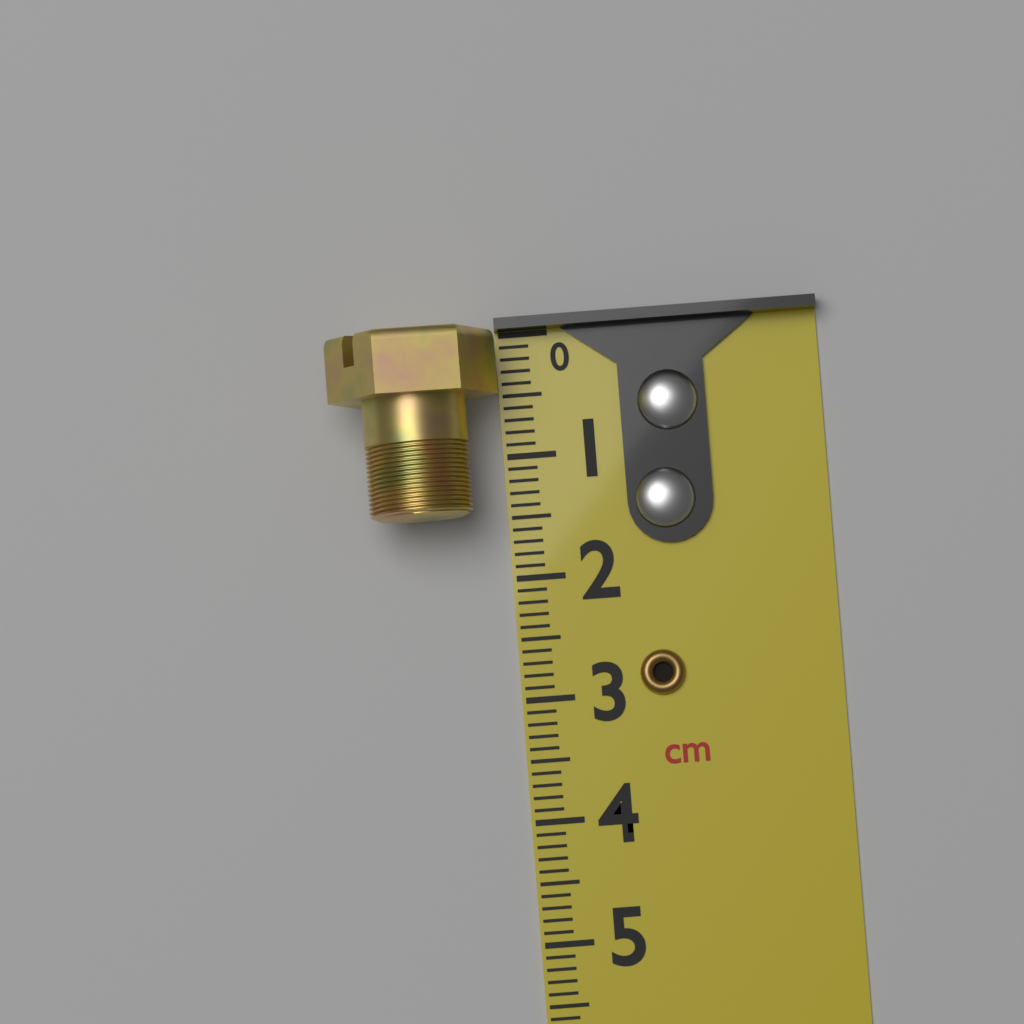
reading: 1.5 cm
